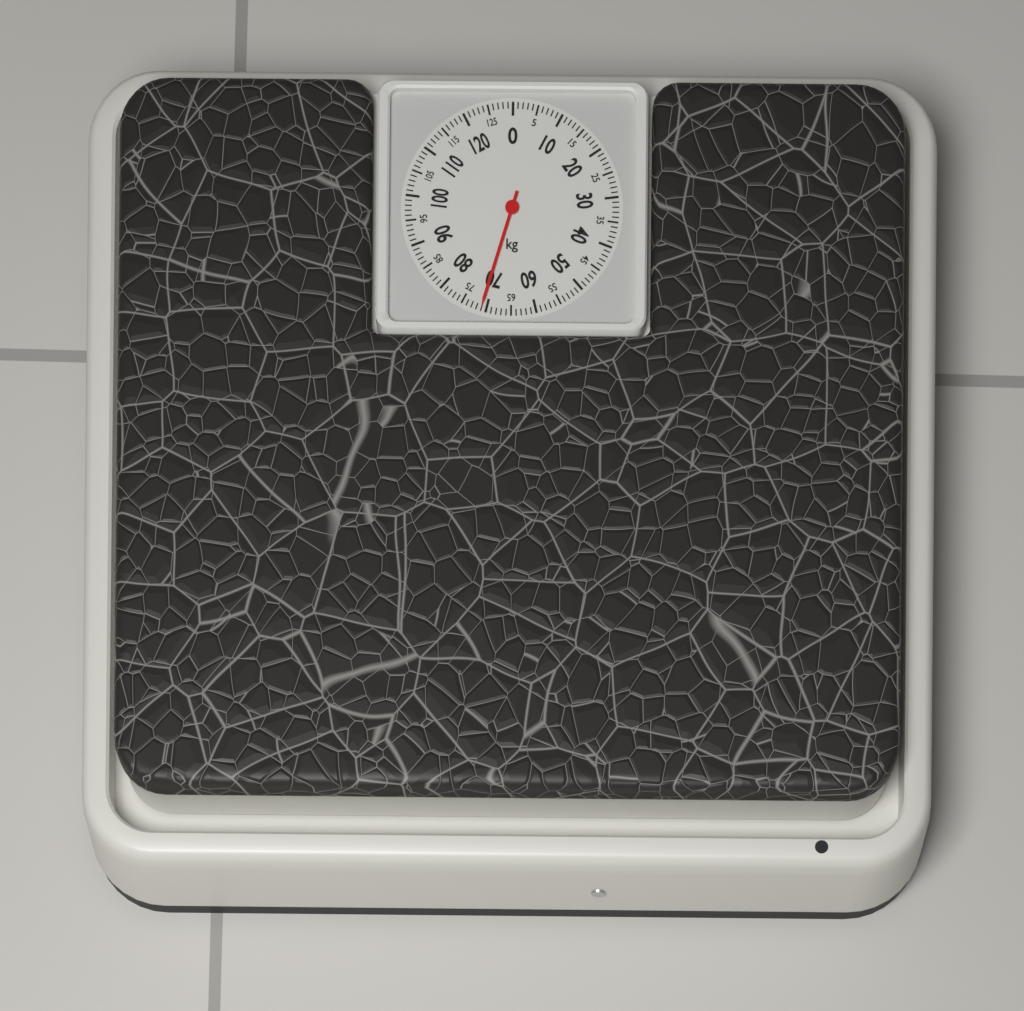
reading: 71 kg
